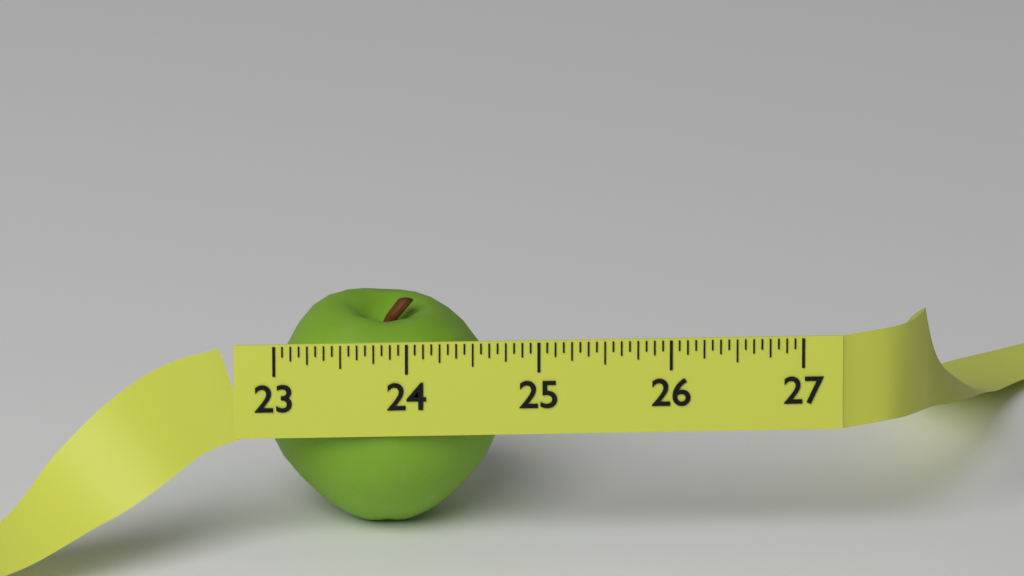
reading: 24.7500 (no unit)
